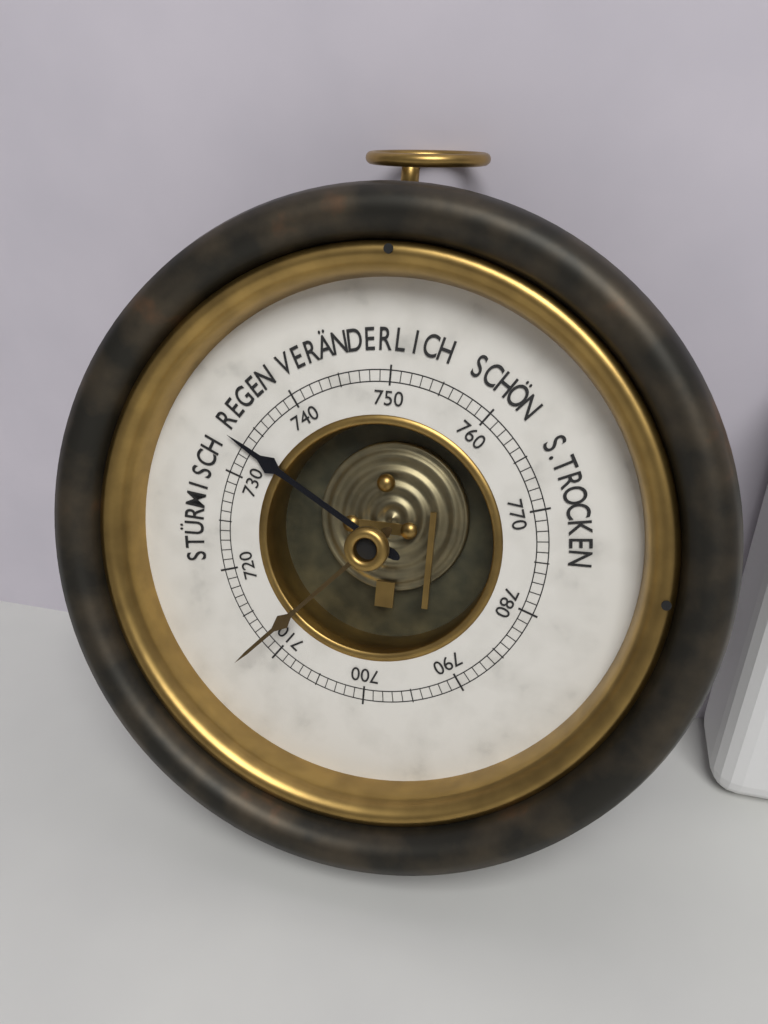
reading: 733 mmHg
